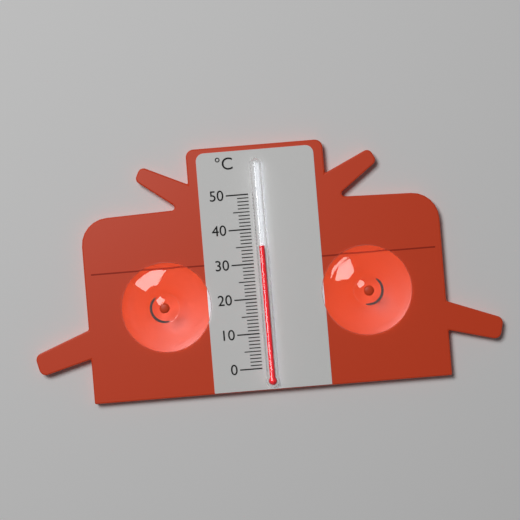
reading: 35 °C
